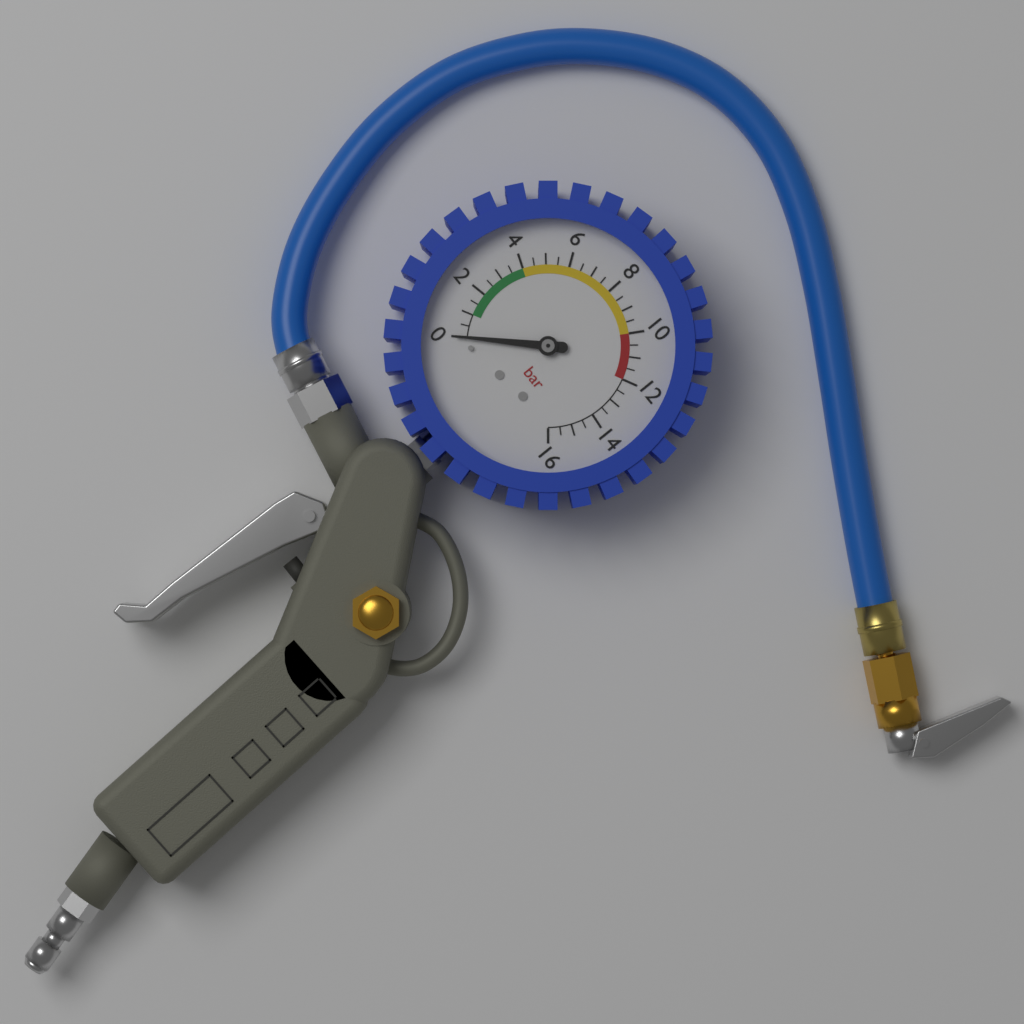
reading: 0.0 bar
